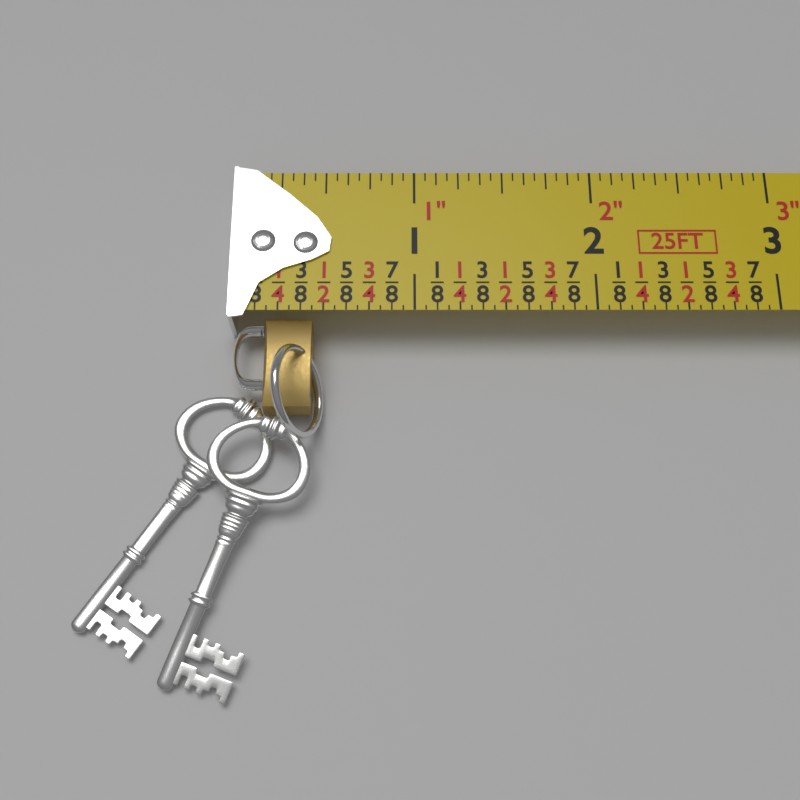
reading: 0.4375 in
